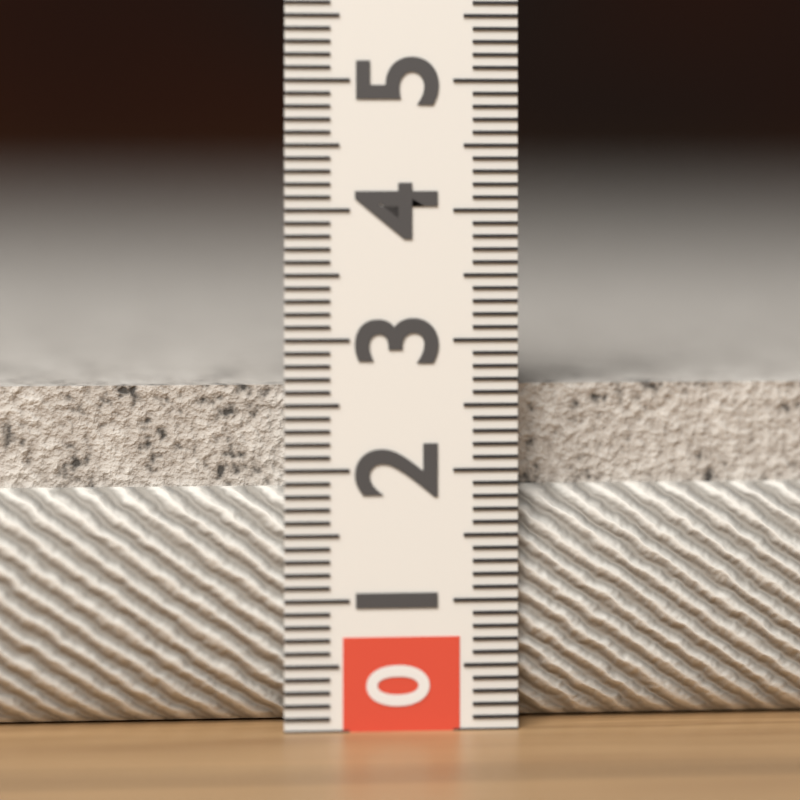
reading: 2.7 (no unit)
